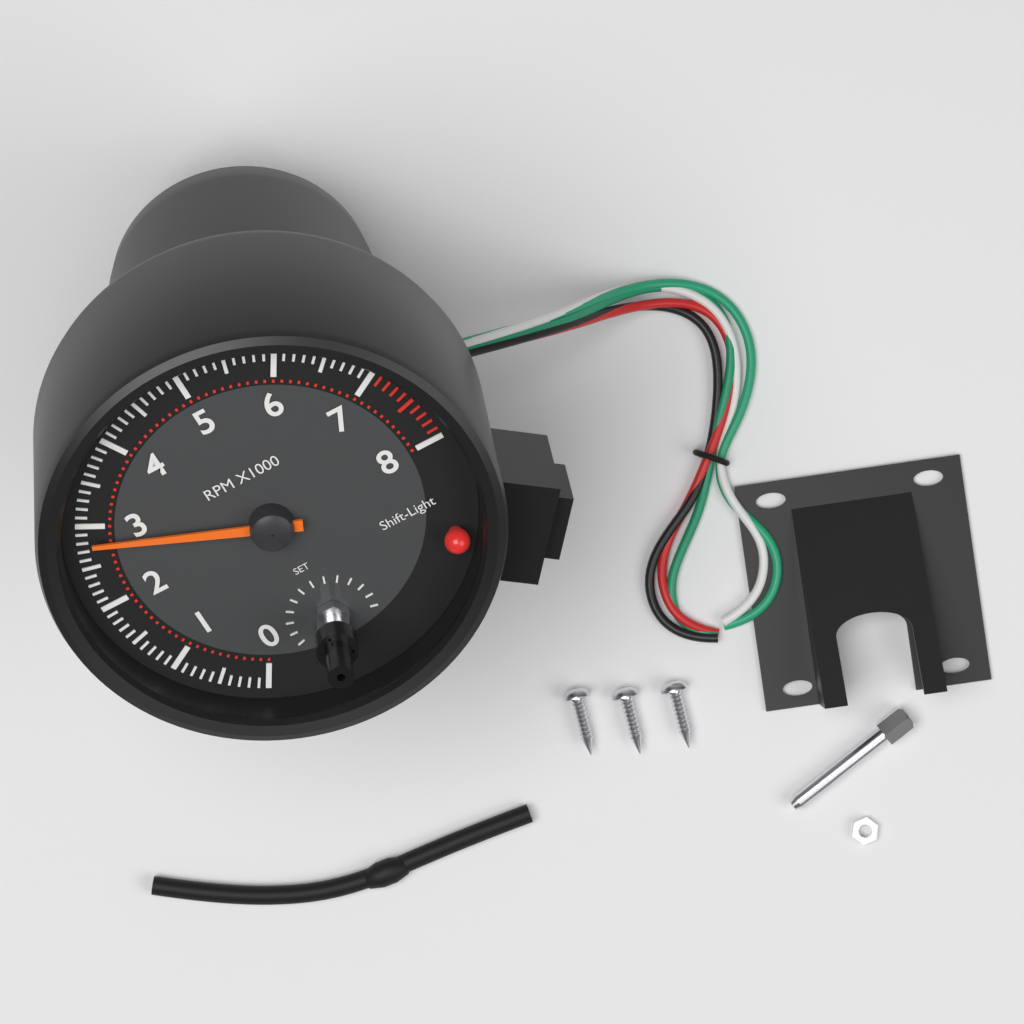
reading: 2800 RPM
